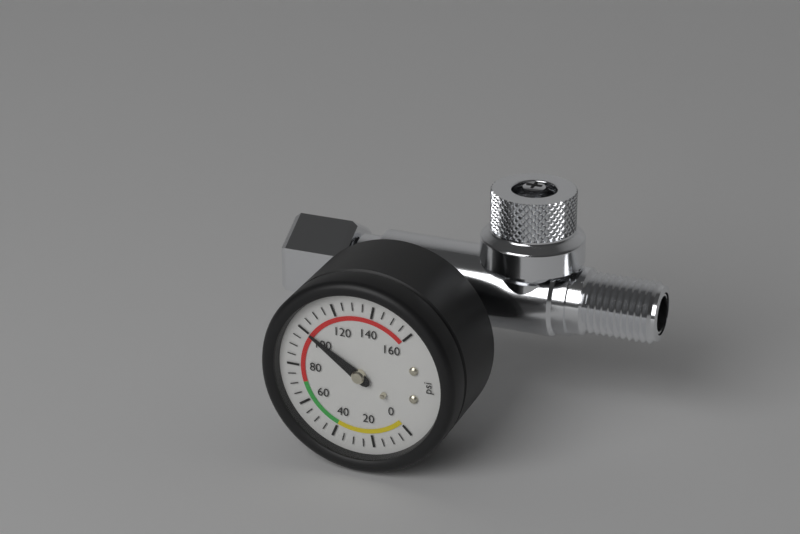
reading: 100 psi
